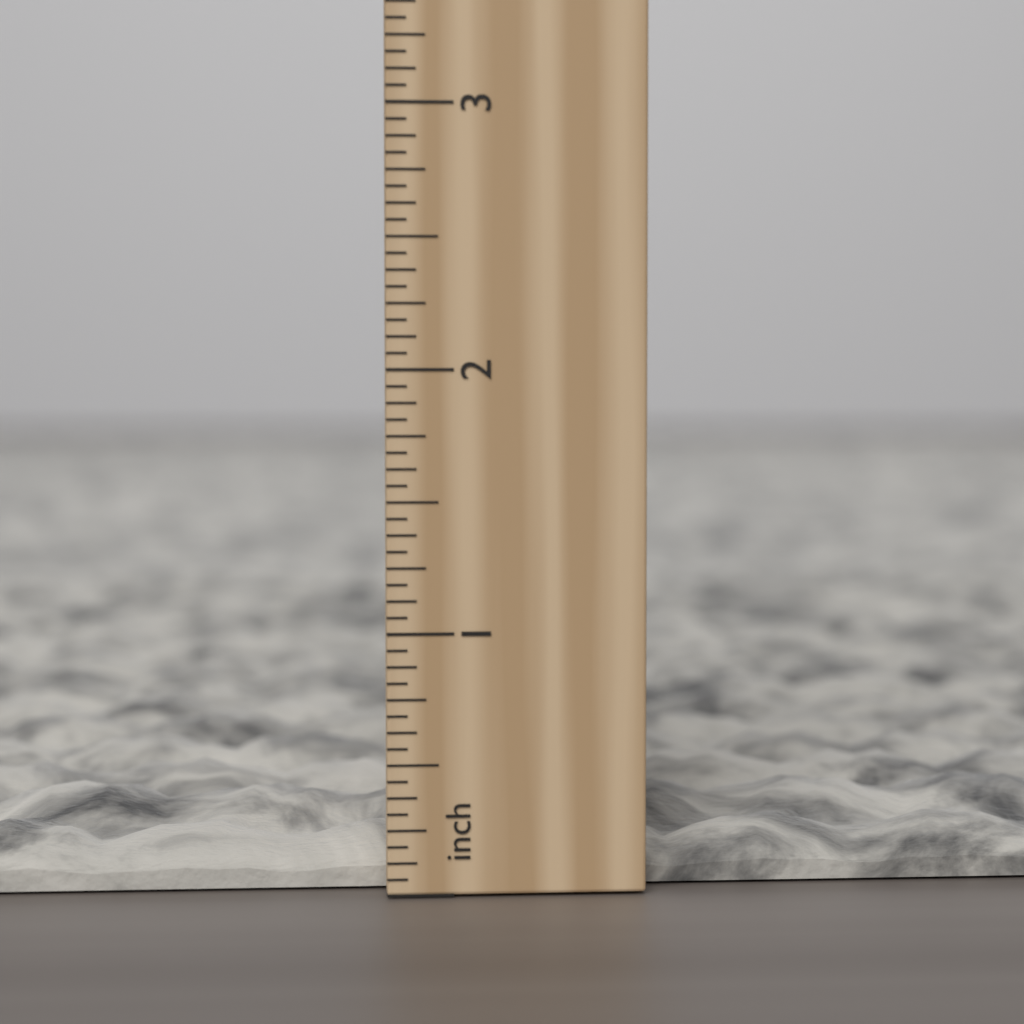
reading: 0.3125 in
